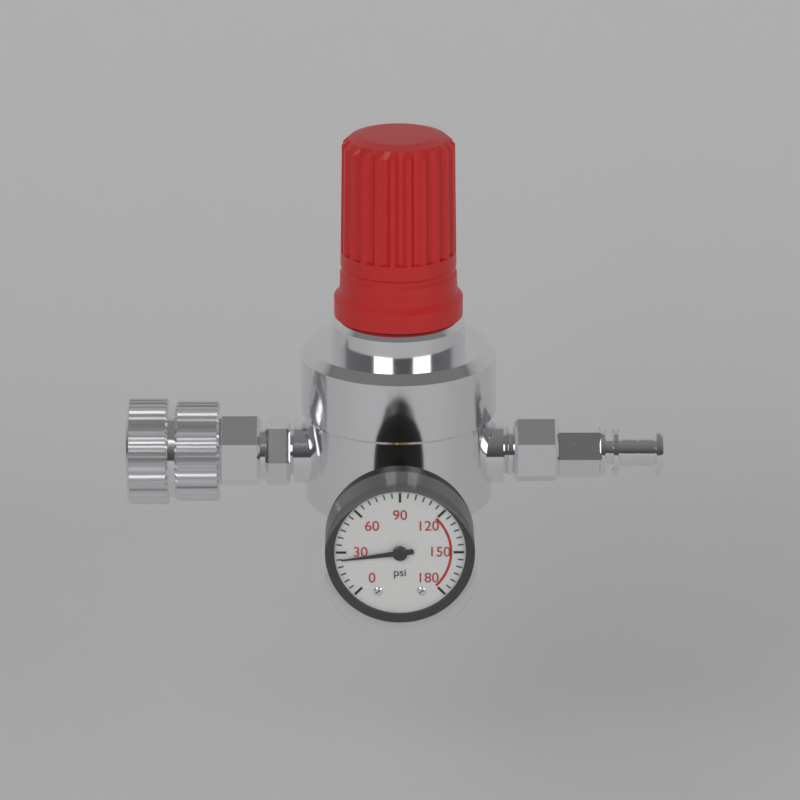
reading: 25 psi
